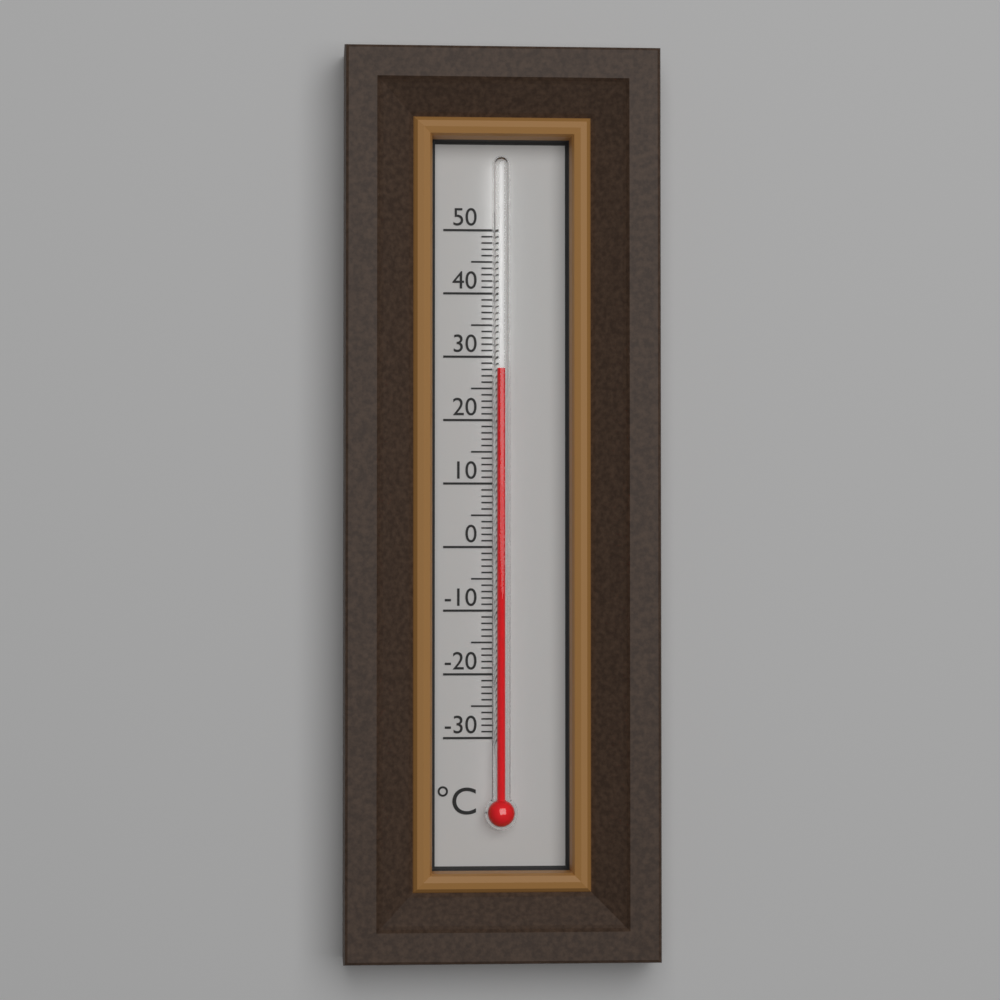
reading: 28 °C
